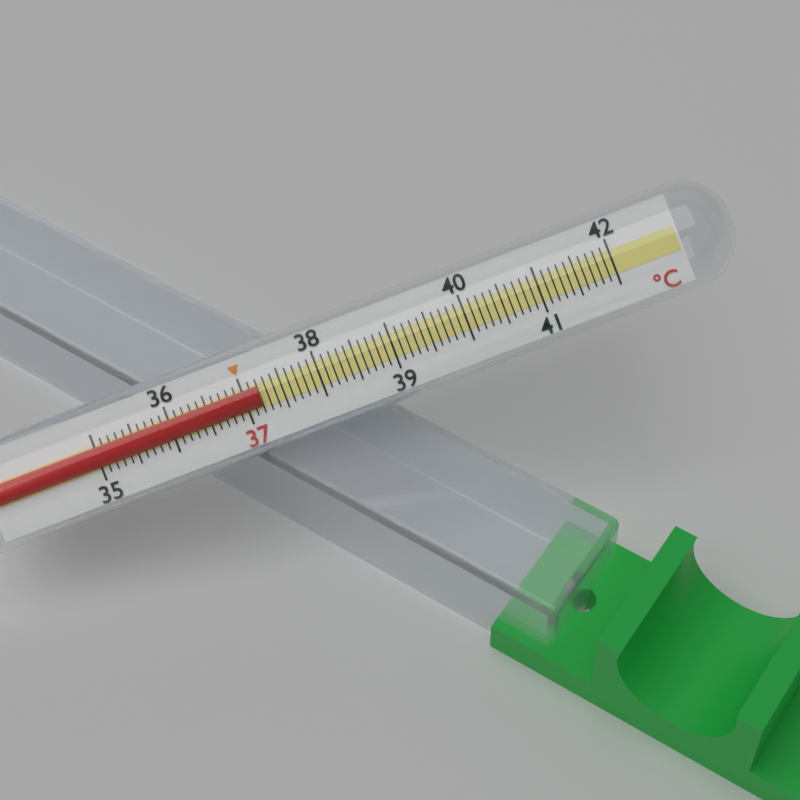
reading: 37.2 °C
